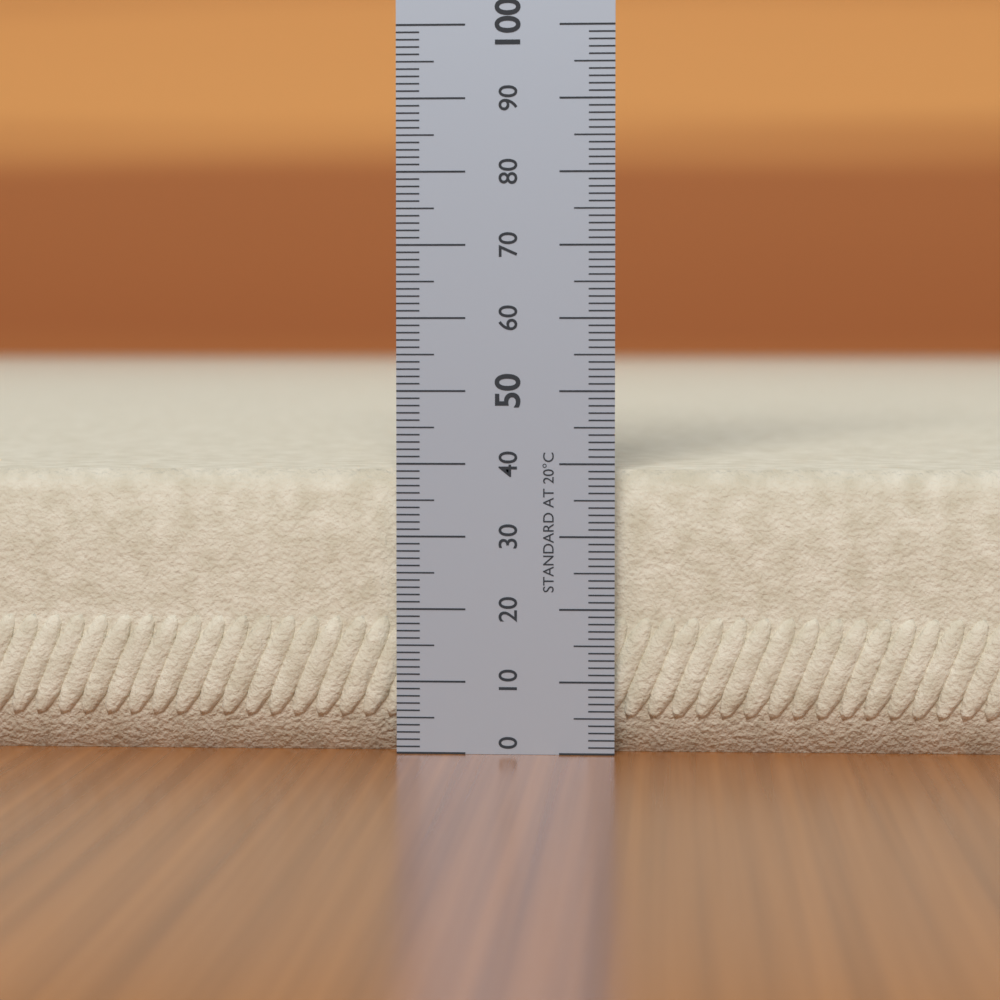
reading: 39 (no unit)
